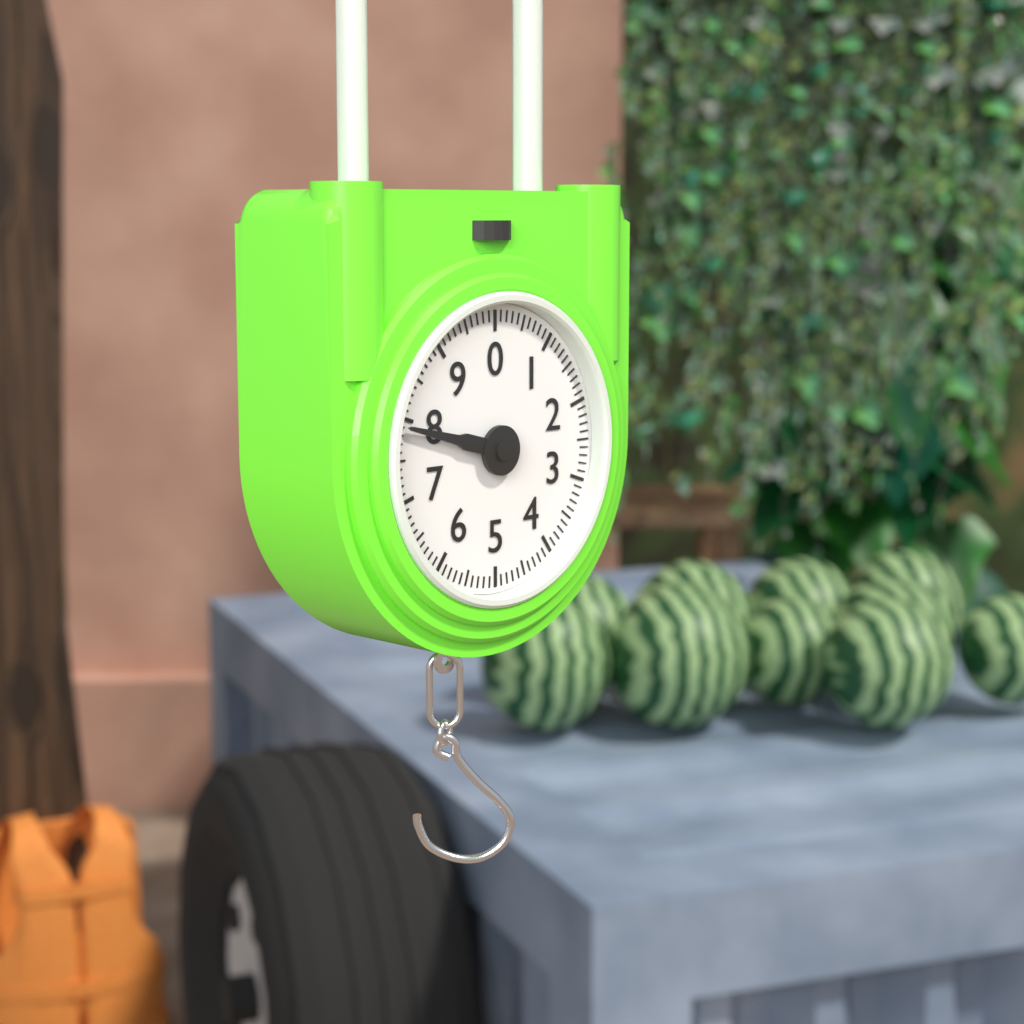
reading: 7.9 (no unit)
